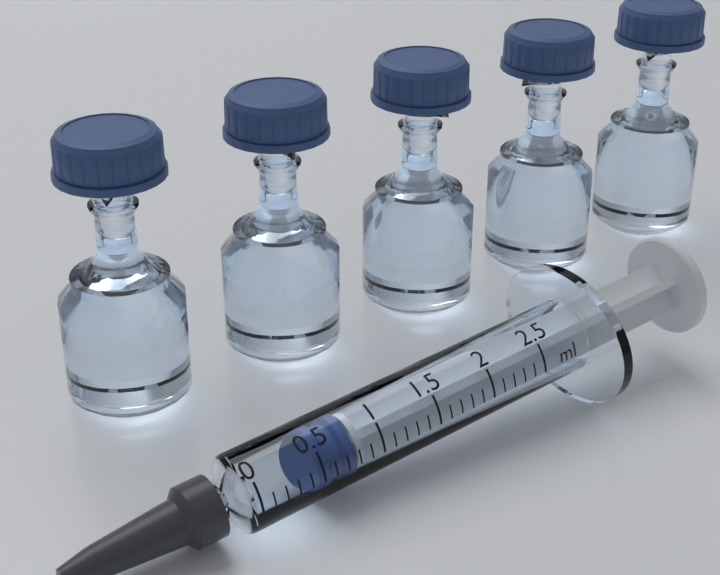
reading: 0.5 ml
